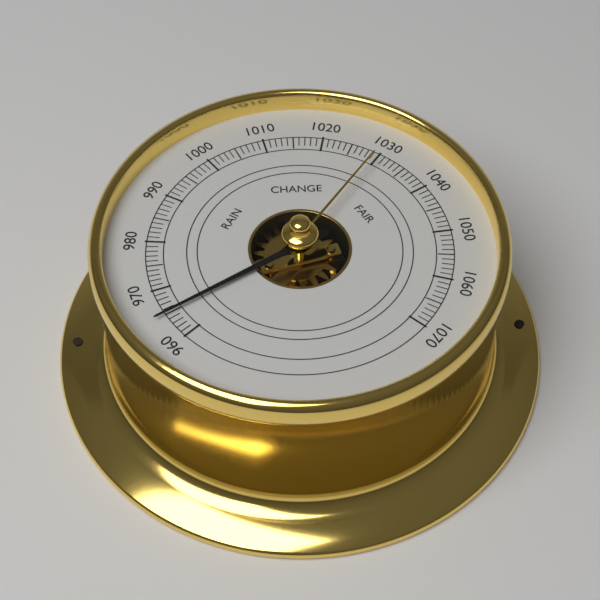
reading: 965 (no unit)
